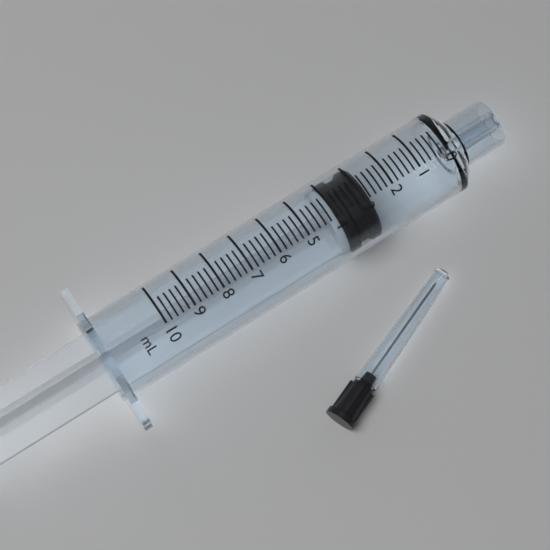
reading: 2.8 ml
